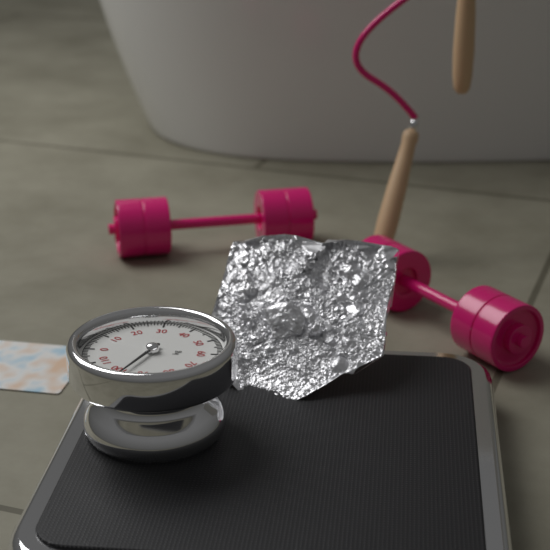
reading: 97 kg
